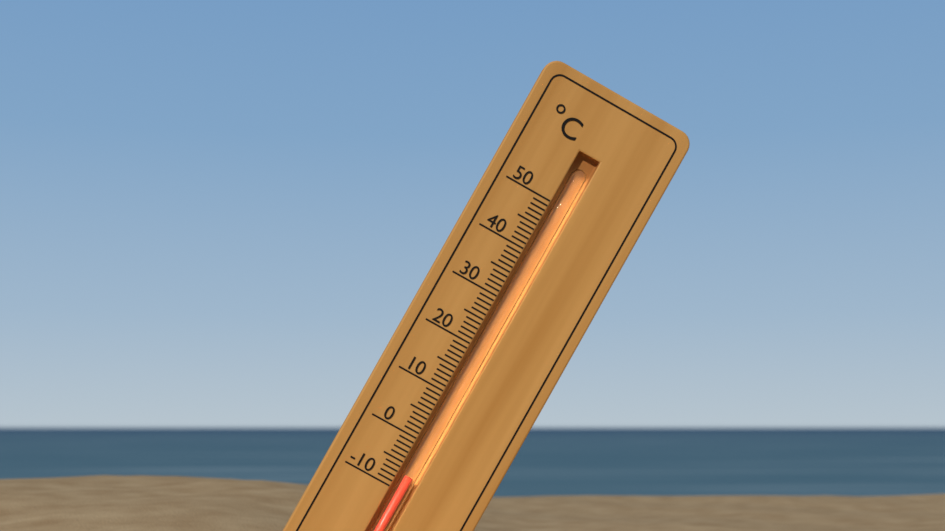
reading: -7 °C
